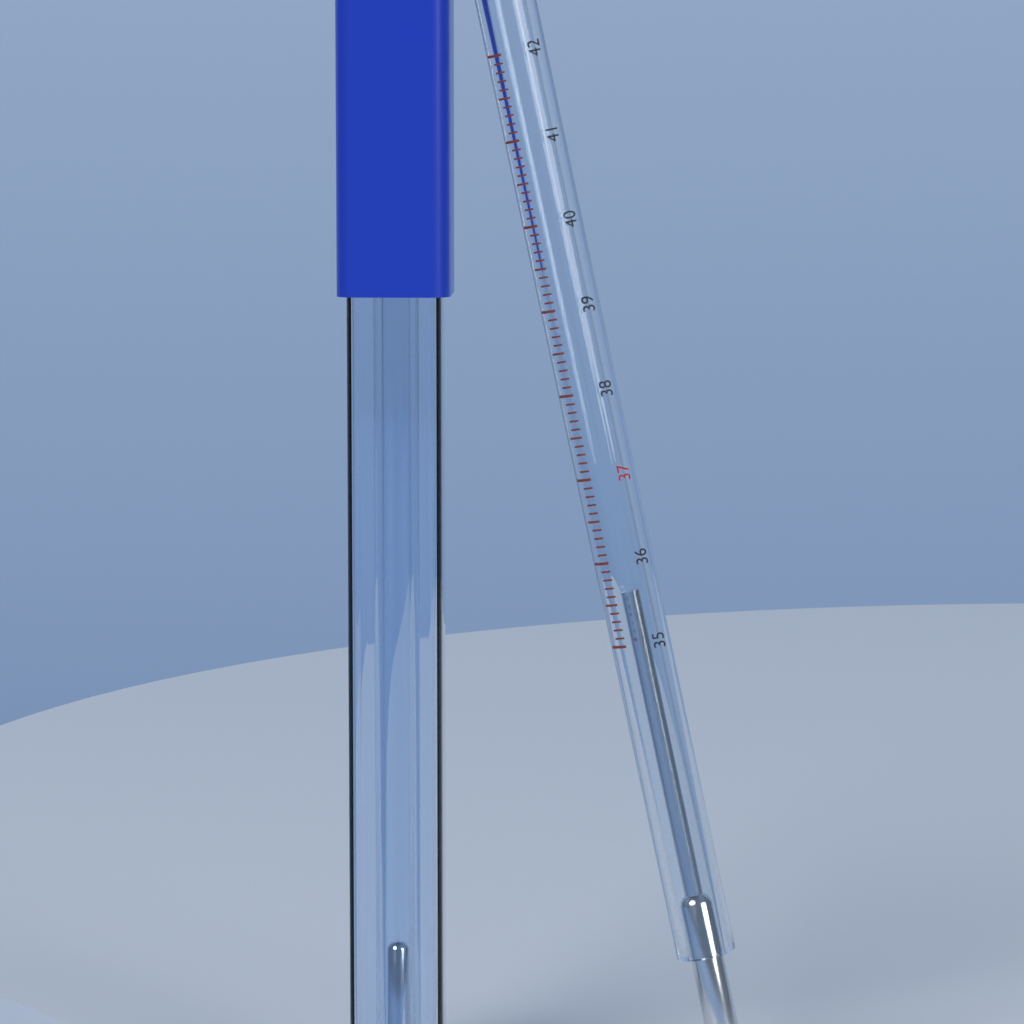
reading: 35.6 °C
